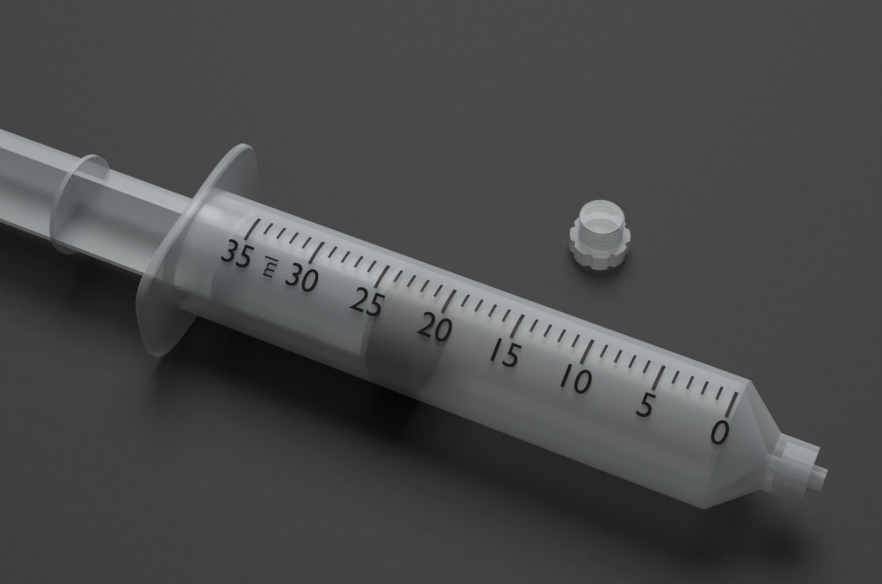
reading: 21 ml
